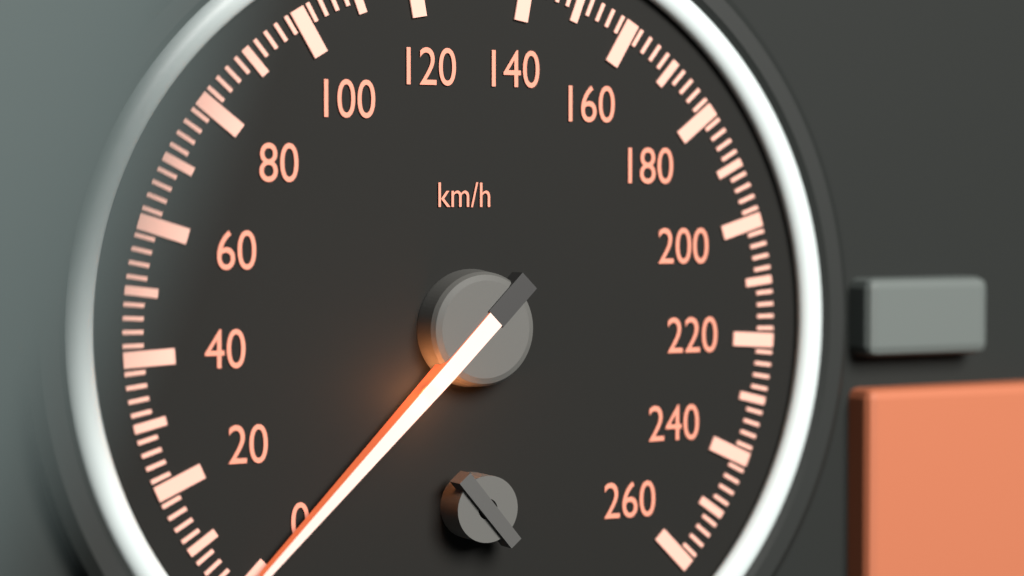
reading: 0 km/h
